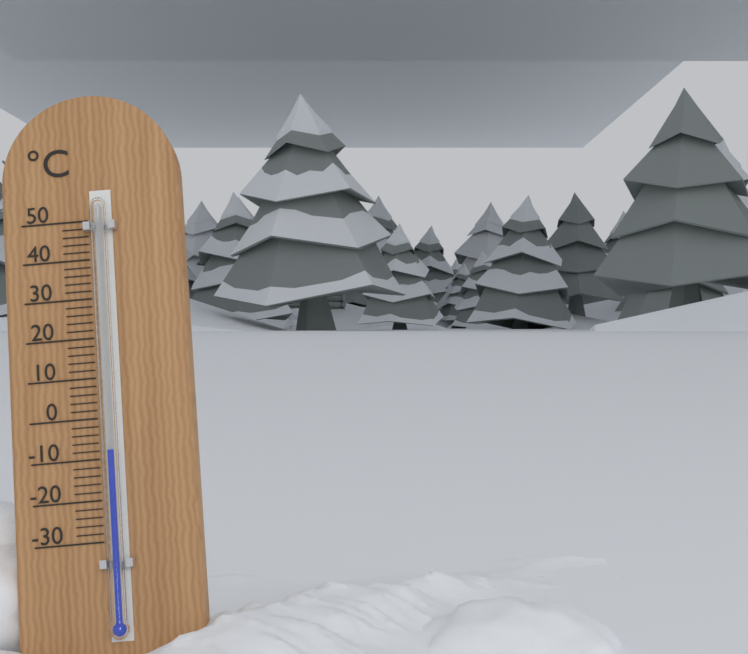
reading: -8 °C
